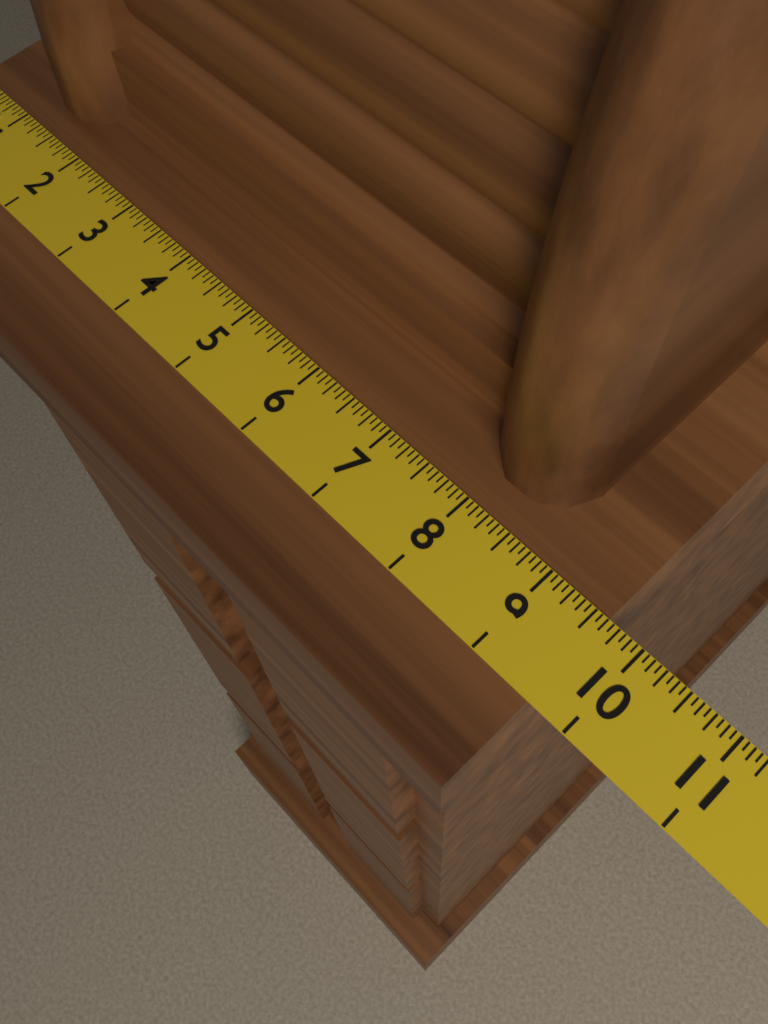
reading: 9.6250 (no unit)
